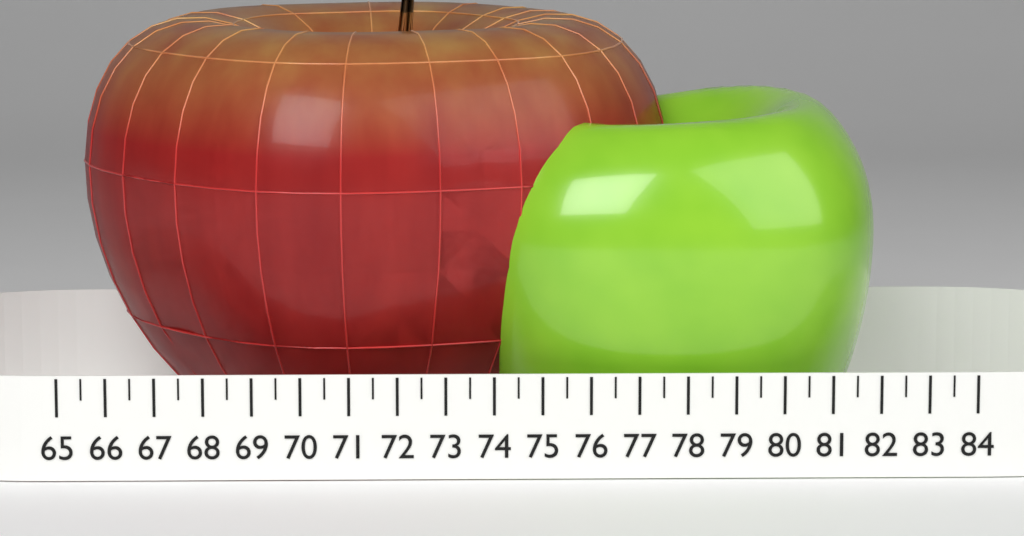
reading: 78.0 (no unit)
